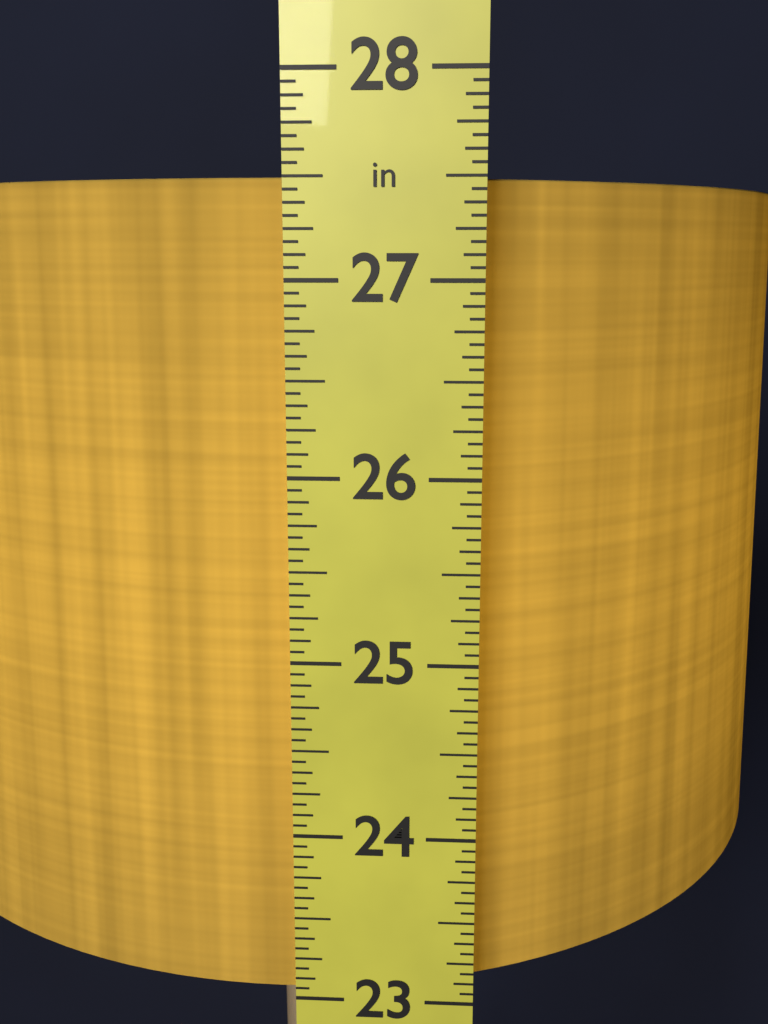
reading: 27.5000 in
